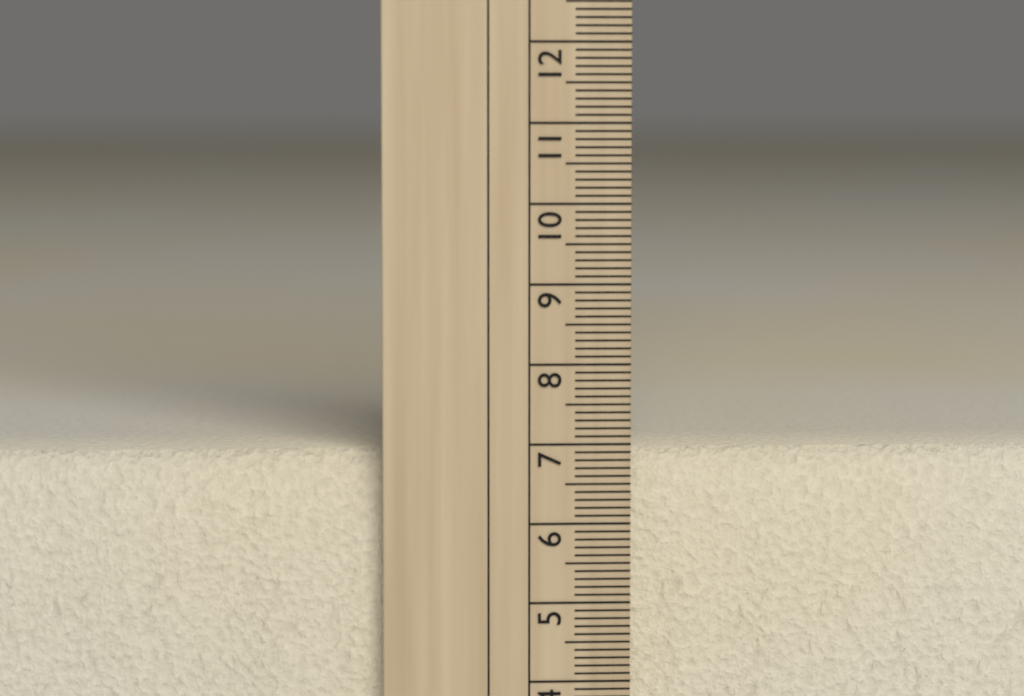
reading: 6.9 cm
